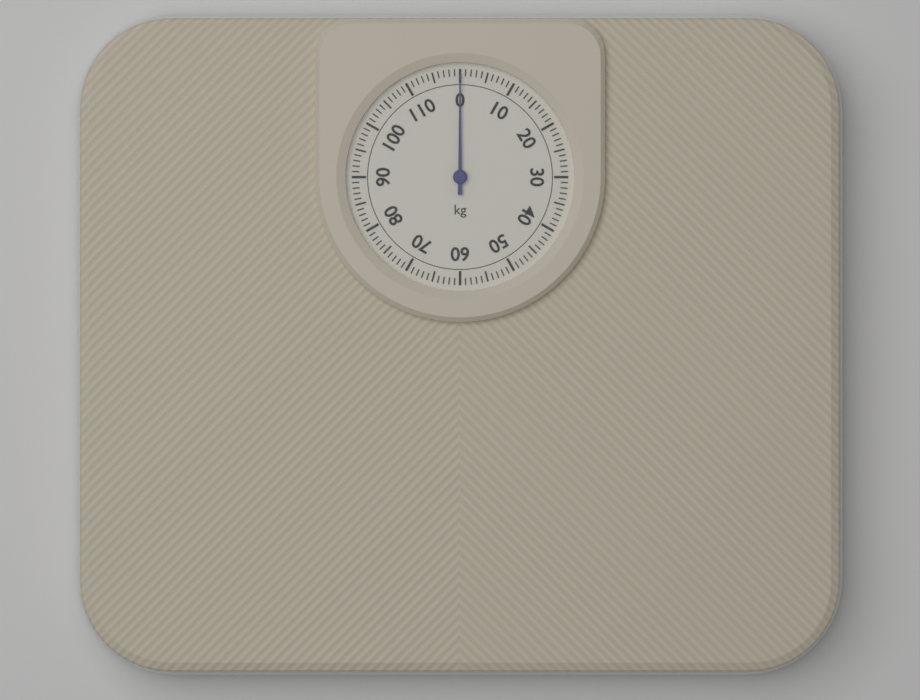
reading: 0 kg
